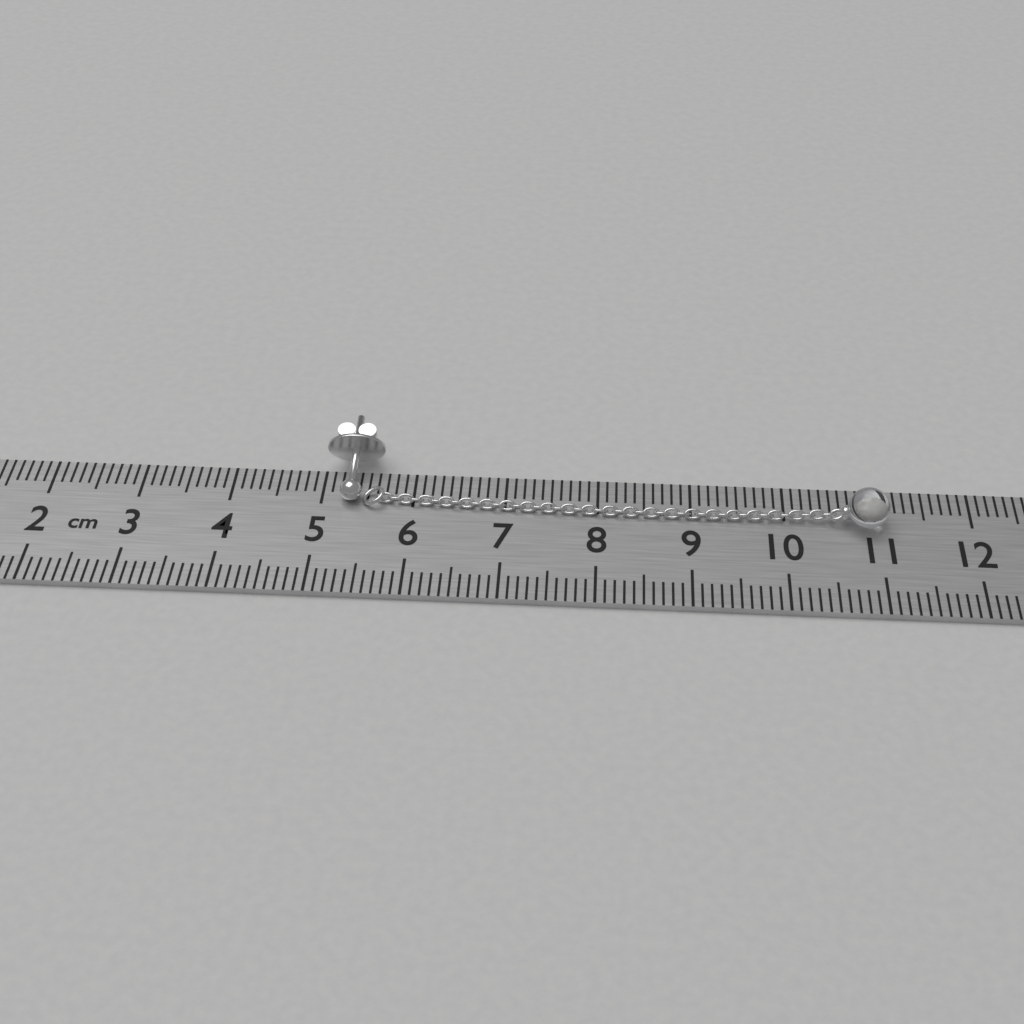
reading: 11.1 cm
